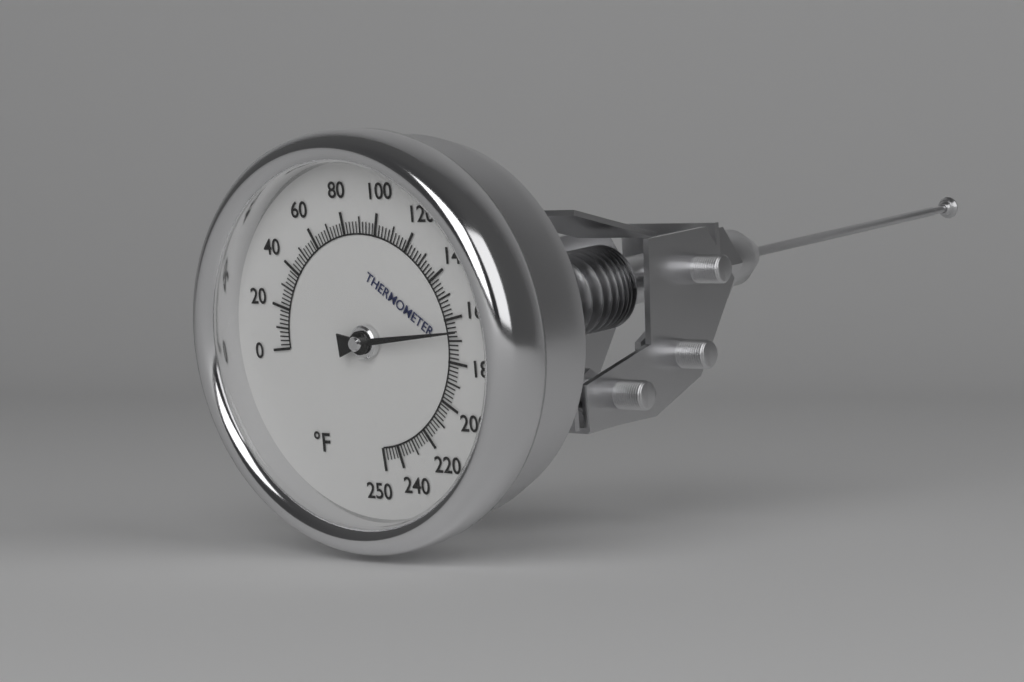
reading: 166 °F
